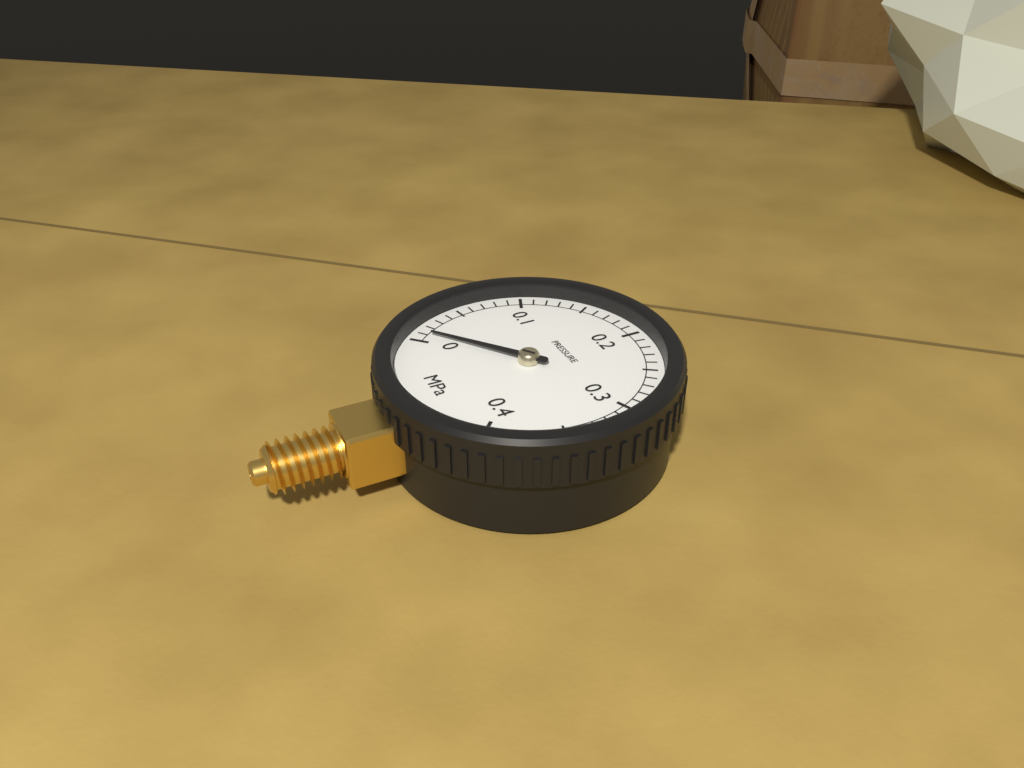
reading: 0.01 MPa
